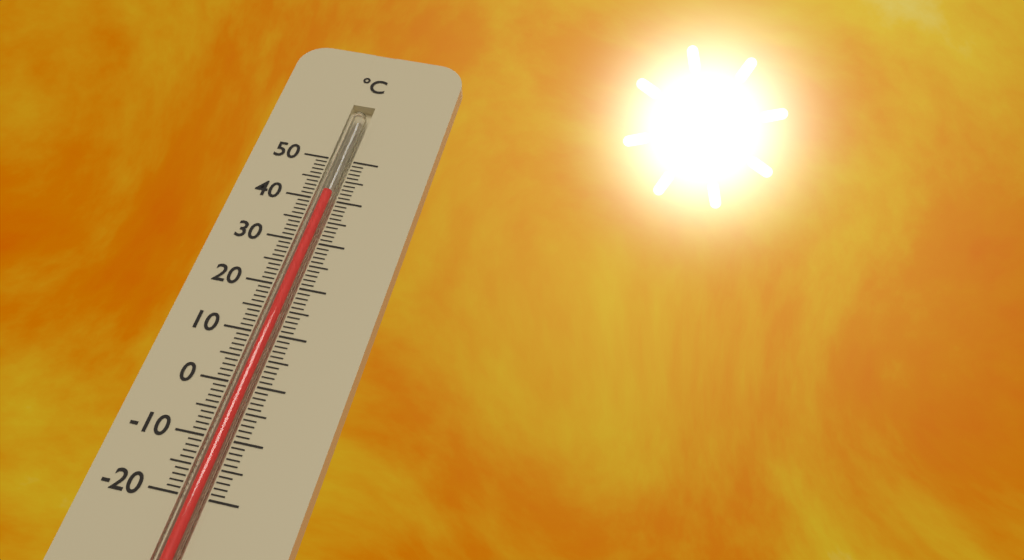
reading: 42 °C
